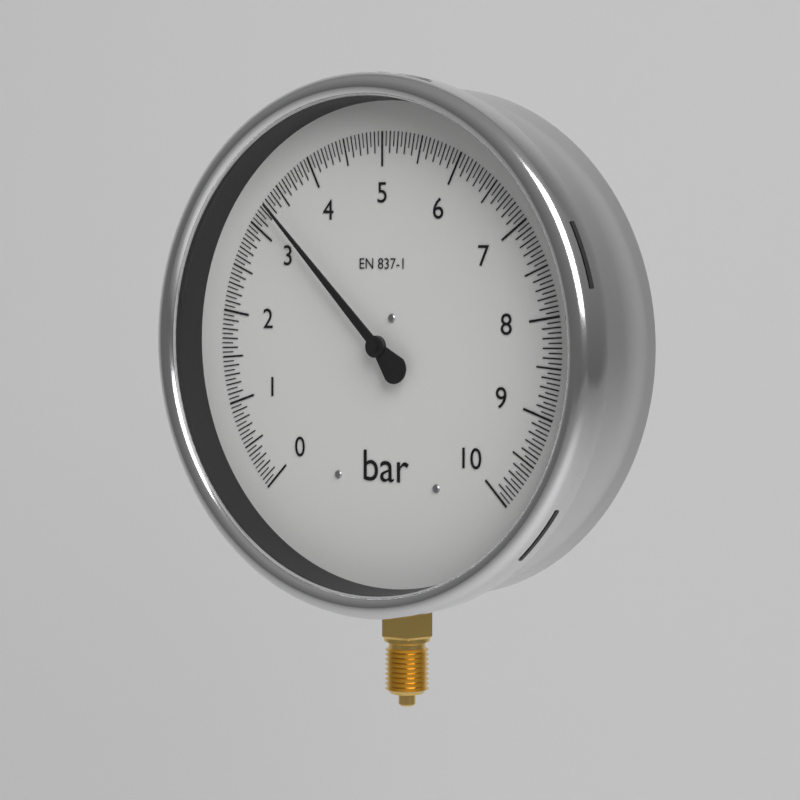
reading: 3.30 bar
